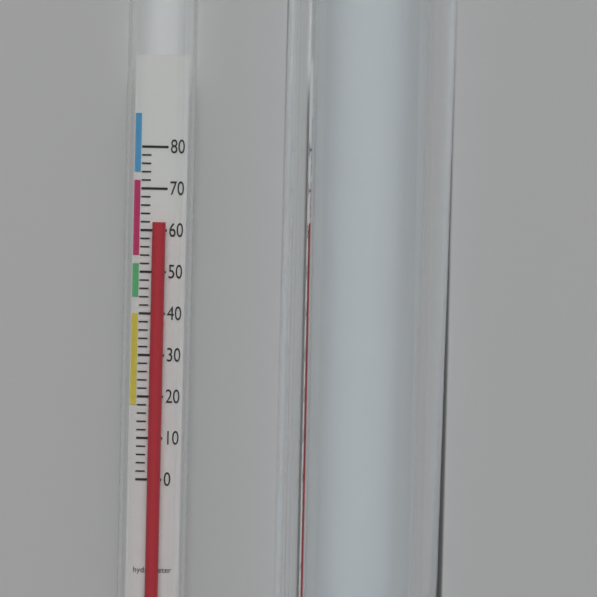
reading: 62 (no unit)
